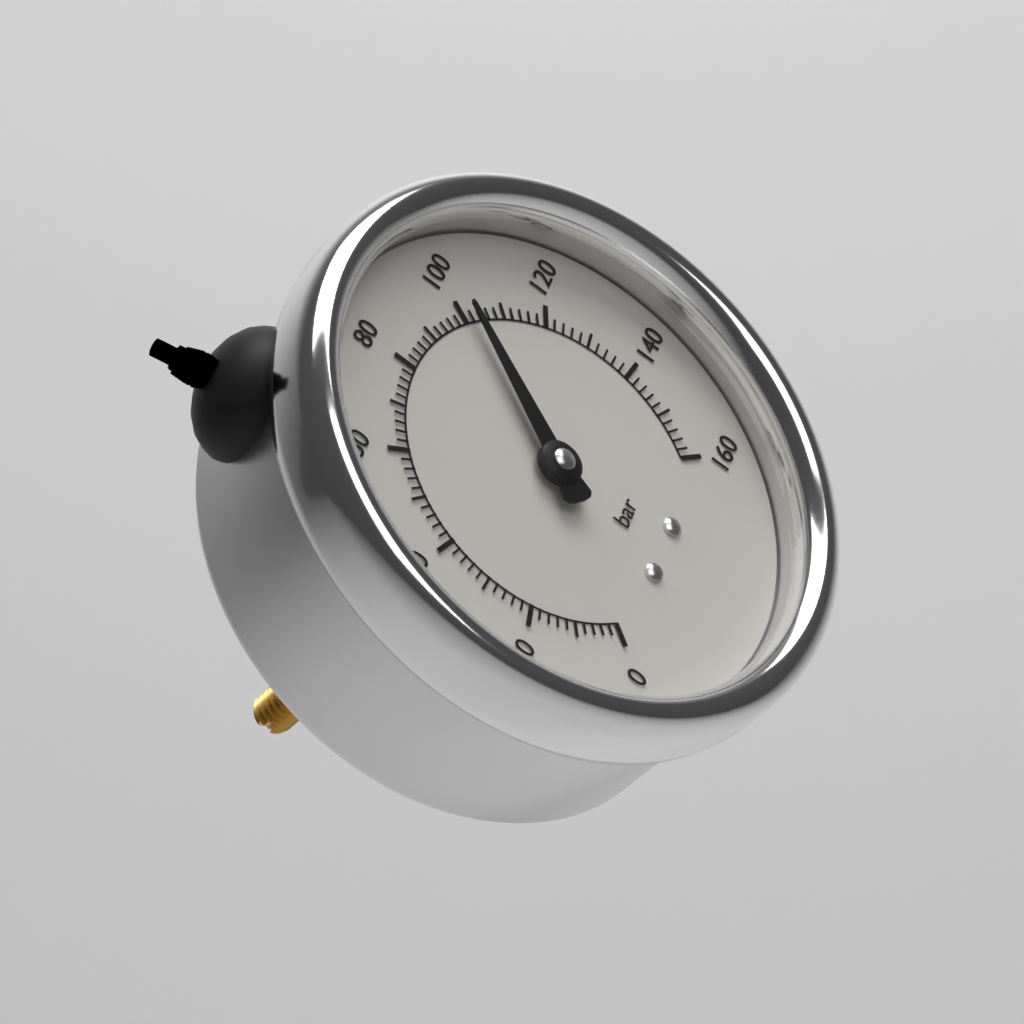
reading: 102 bar
